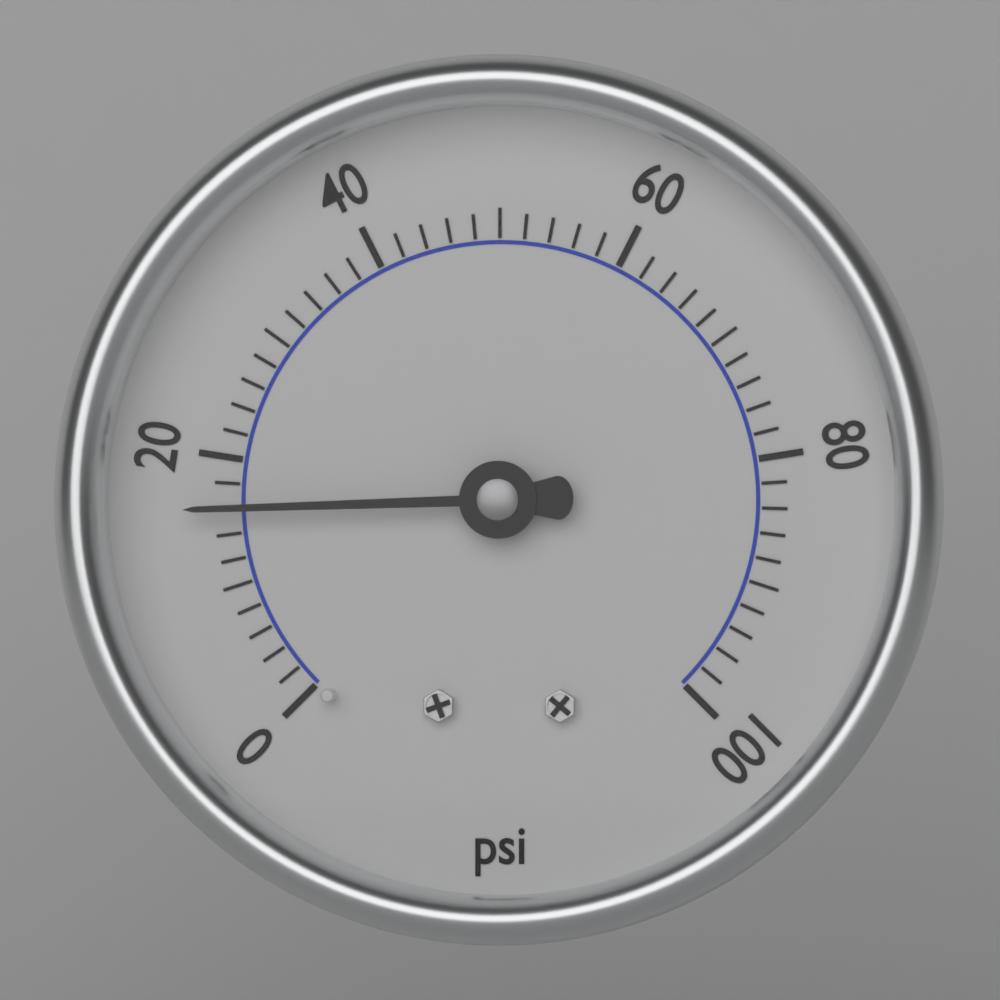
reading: 16 psi
